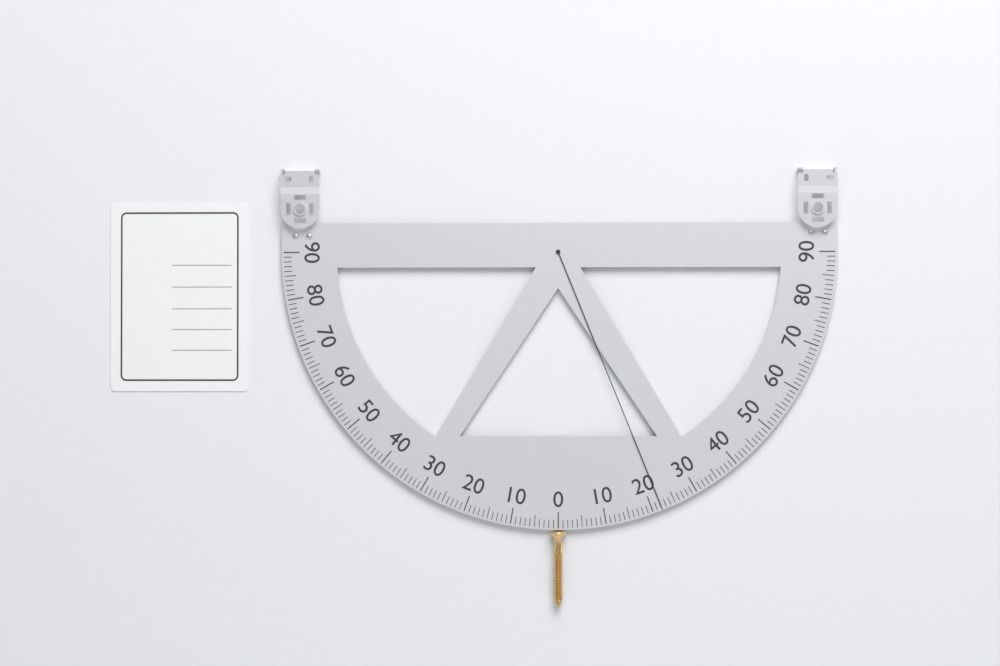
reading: 22 (no unit)
